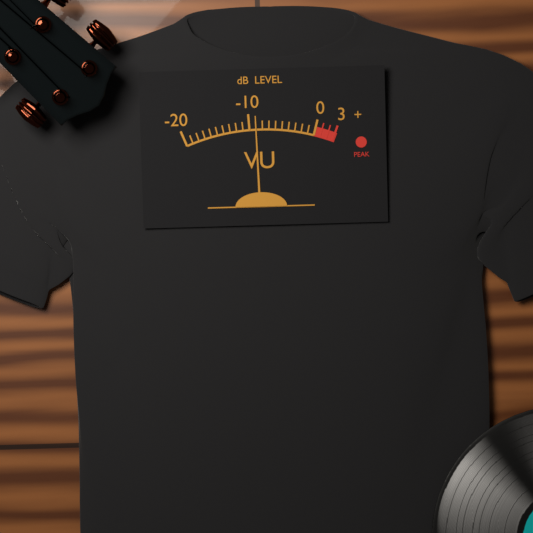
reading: -9 dB
